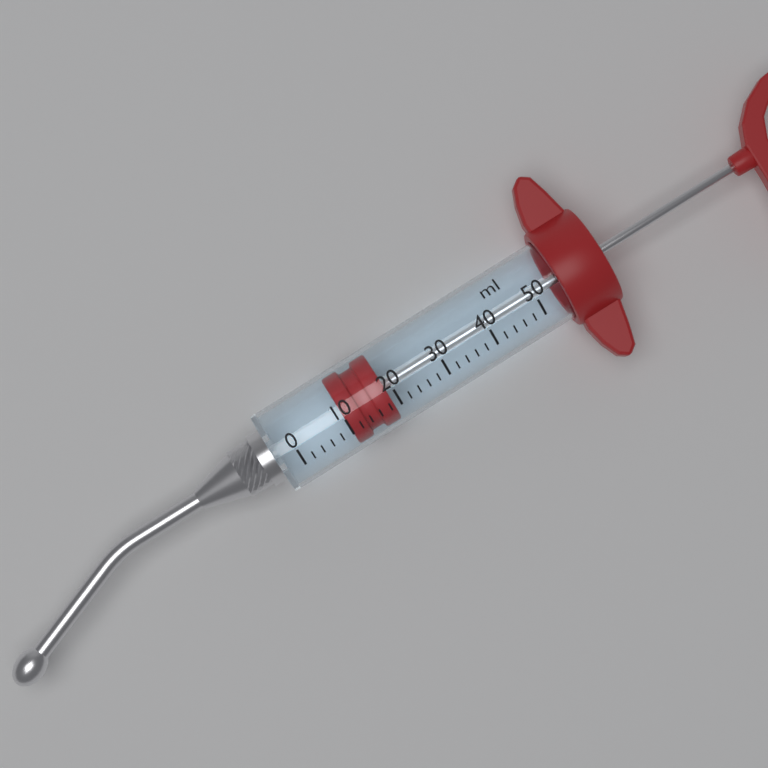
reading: 10 ml
